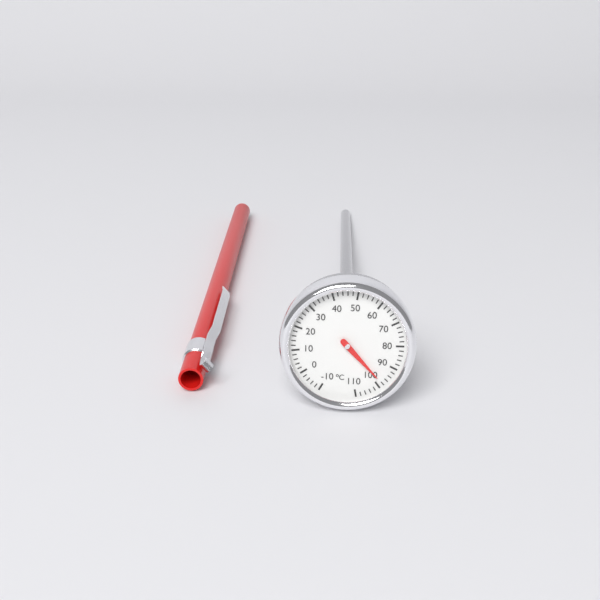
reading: 98 °C
